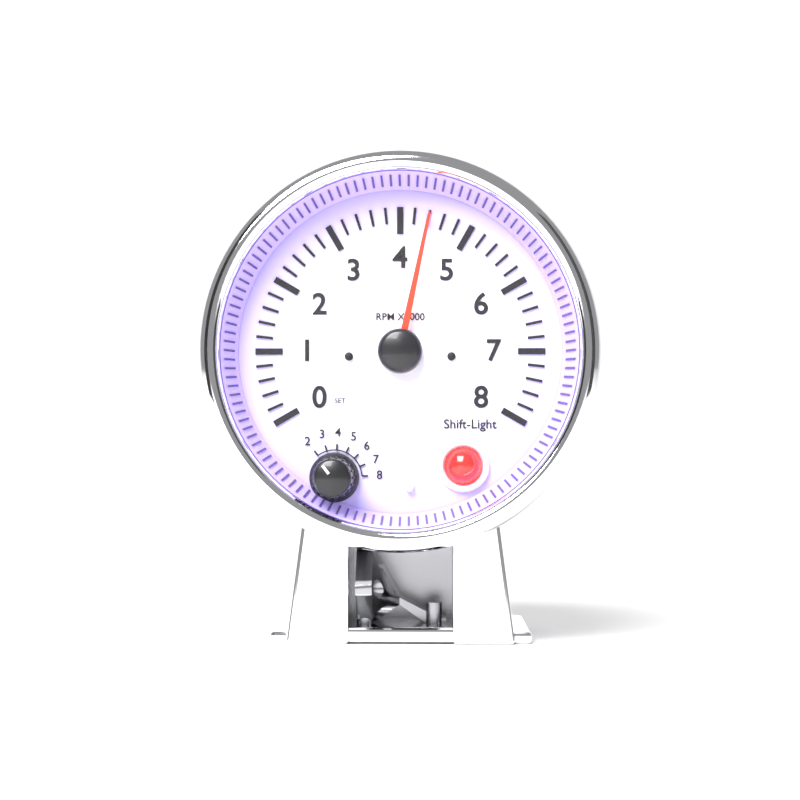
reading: 4.4 RPM x1000
